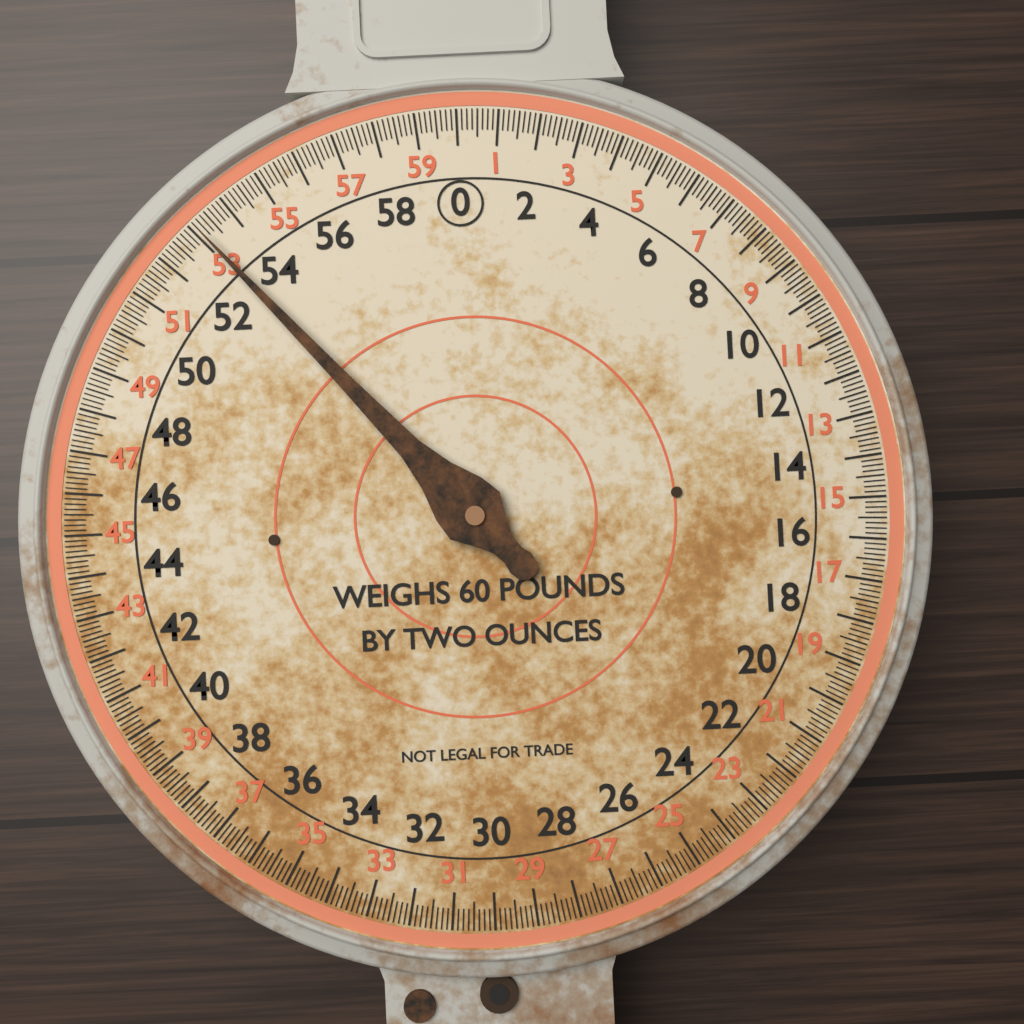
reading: 53.125 lb
